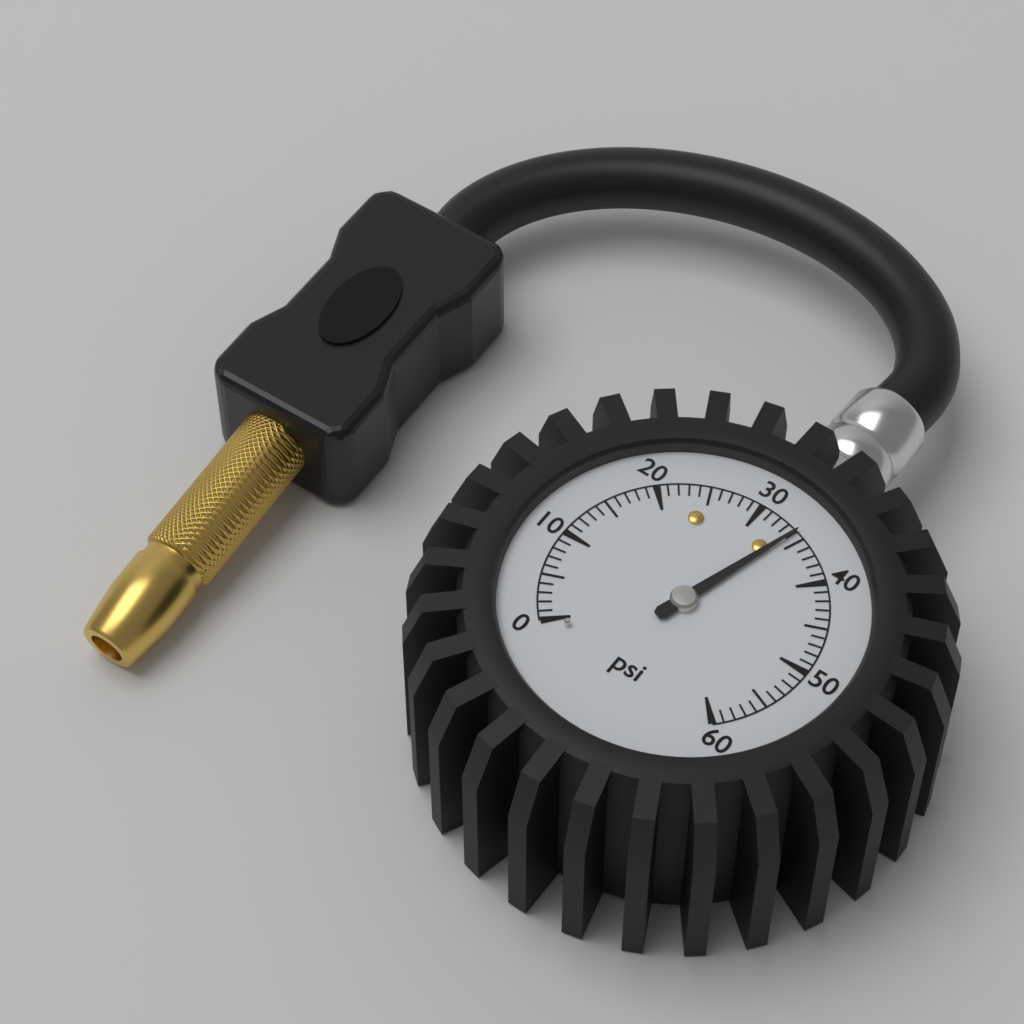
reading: 34 psi
